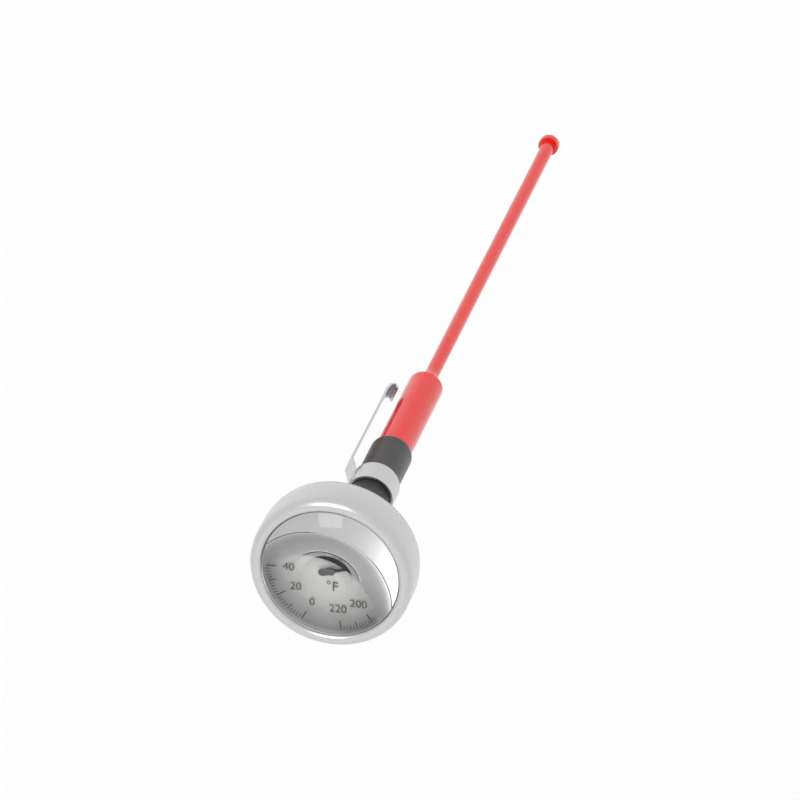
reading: 154 °F
